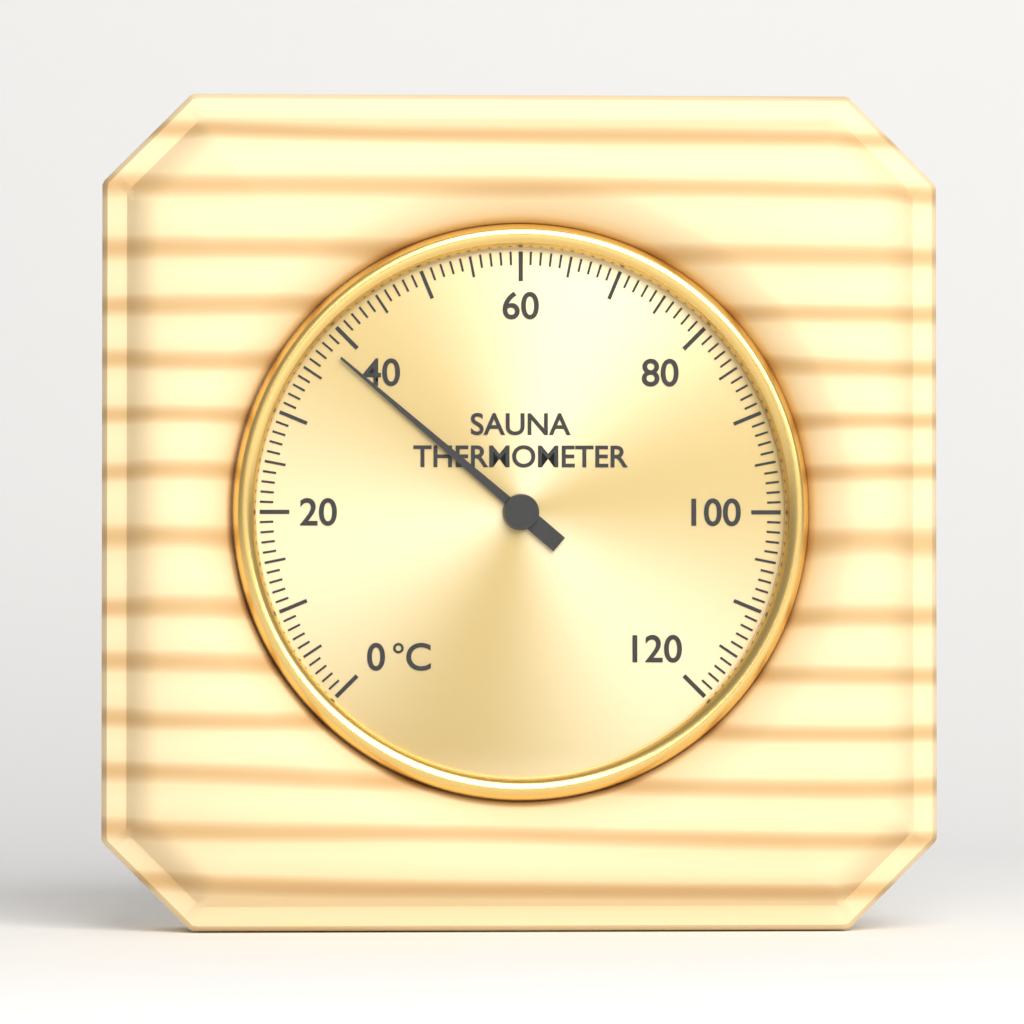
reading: 38 °C
